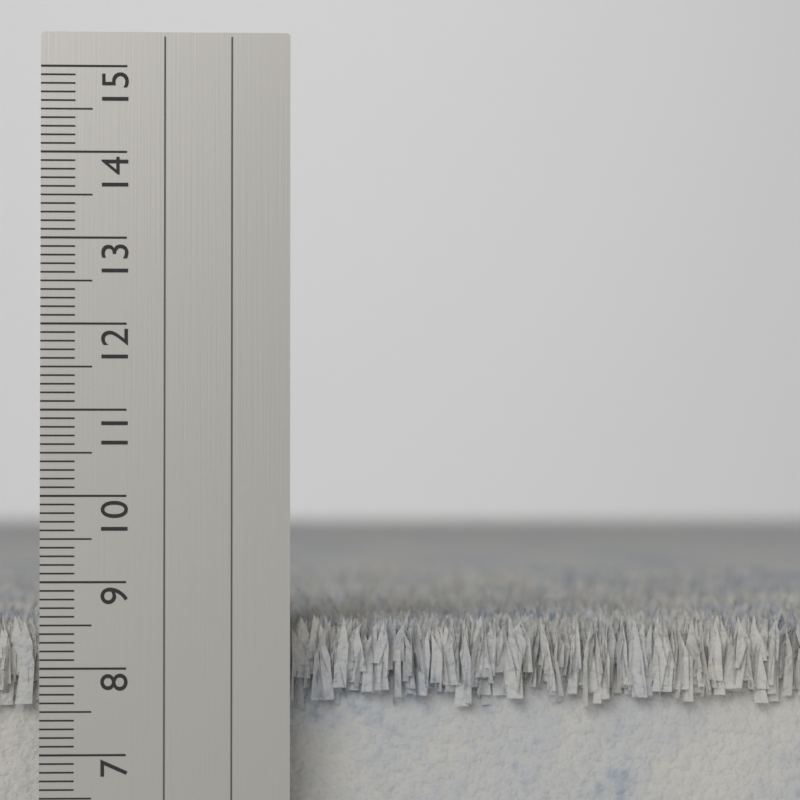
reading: 8.6 cm
